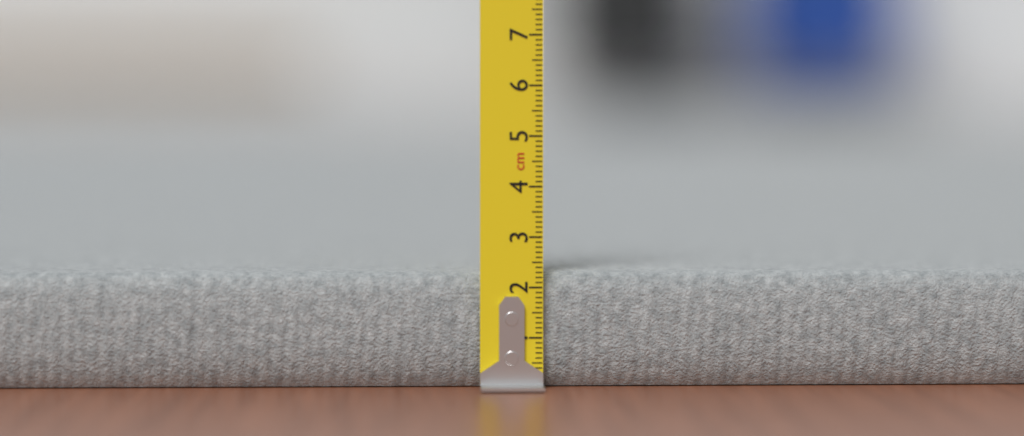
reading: 2.3 cm
